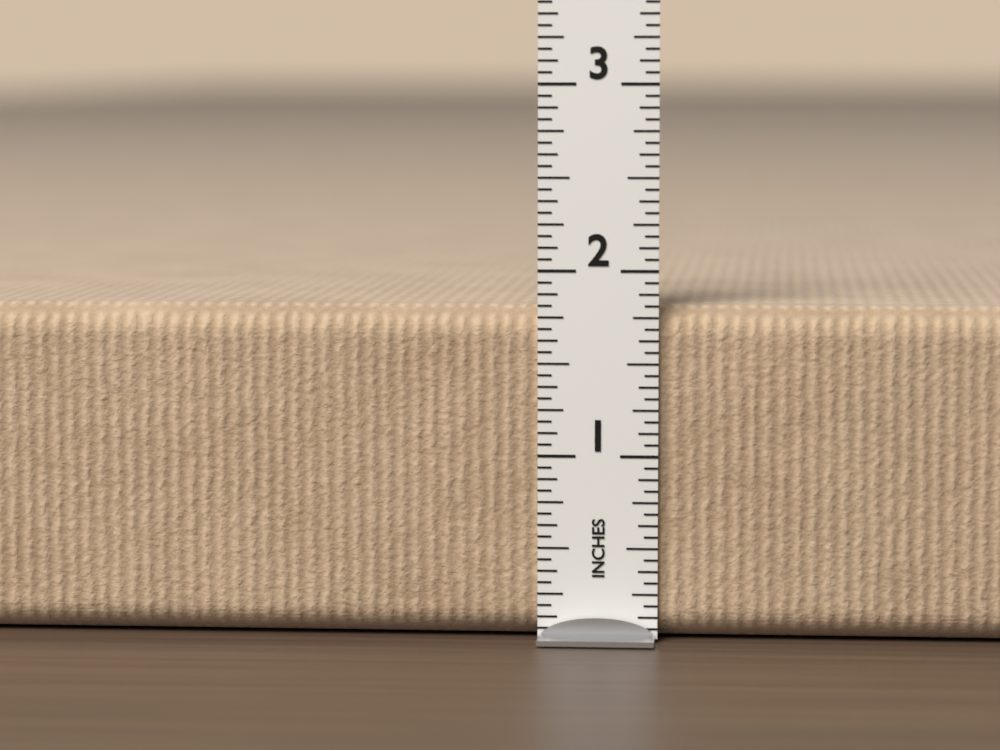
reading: 1.8125 in
